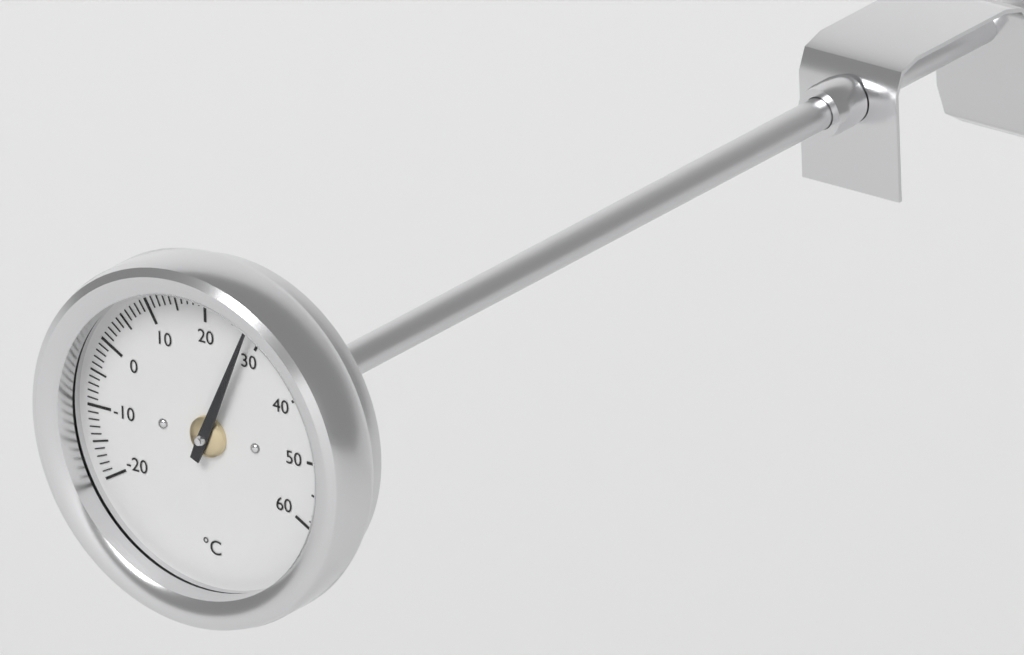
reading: 28 °C
